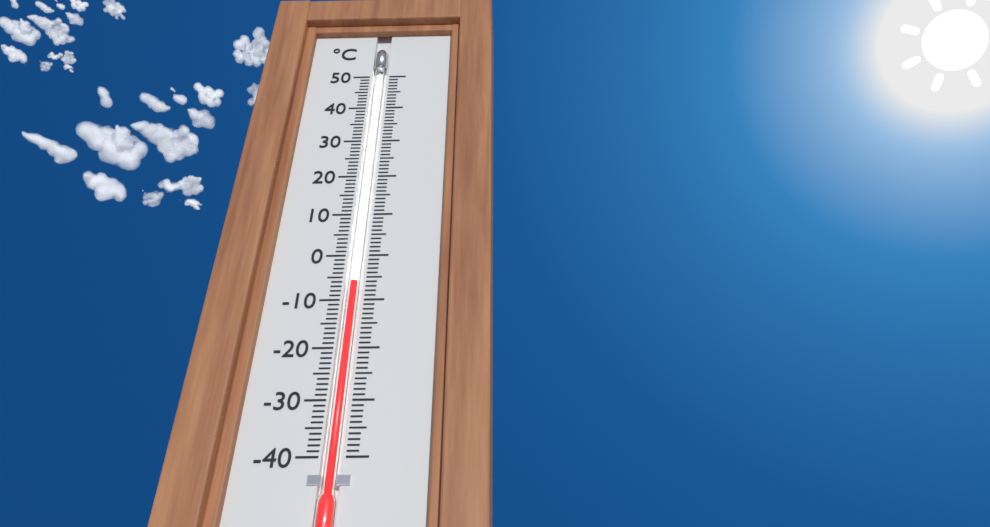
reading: -6 °C
